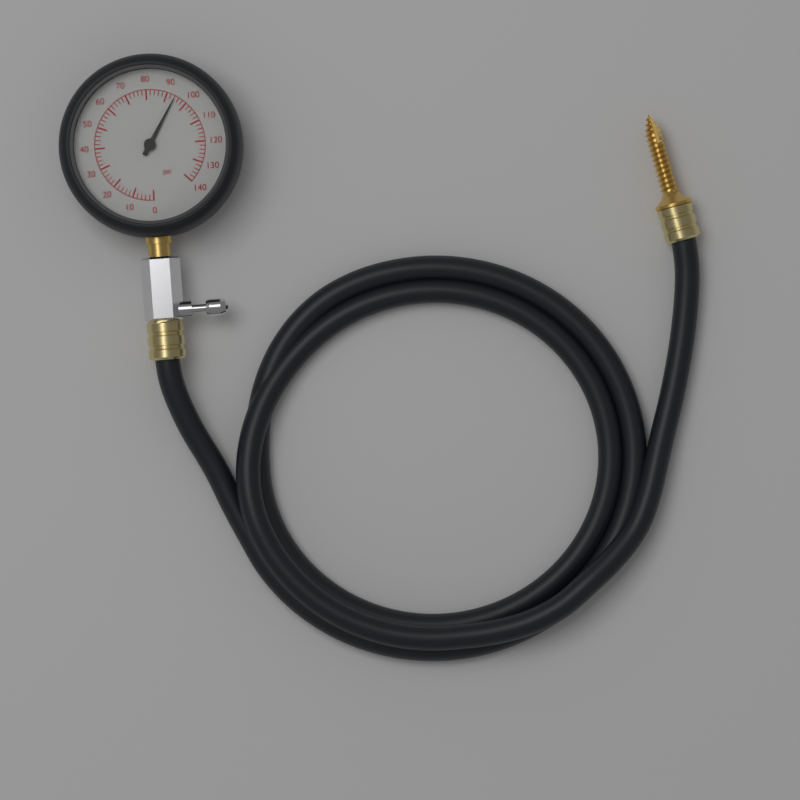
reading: 94 psi
